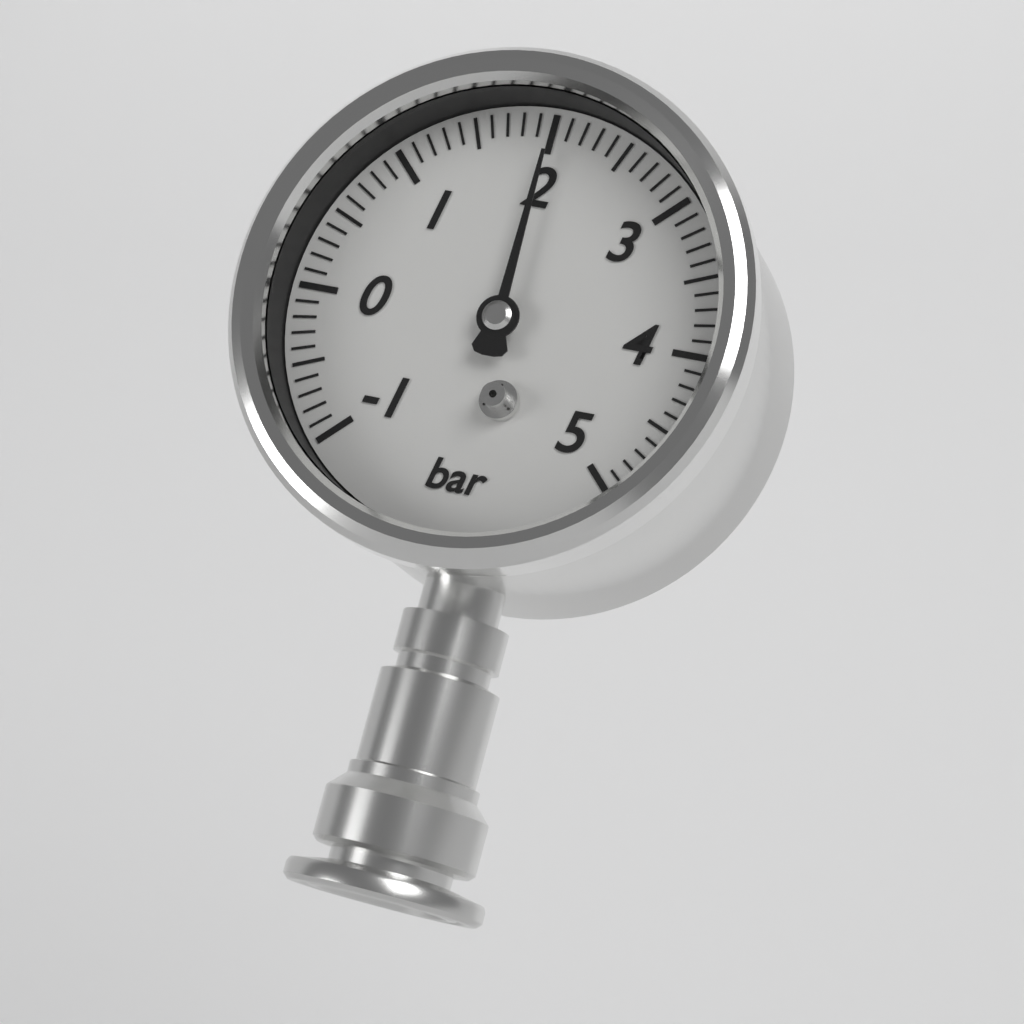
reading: 2.0 bar
